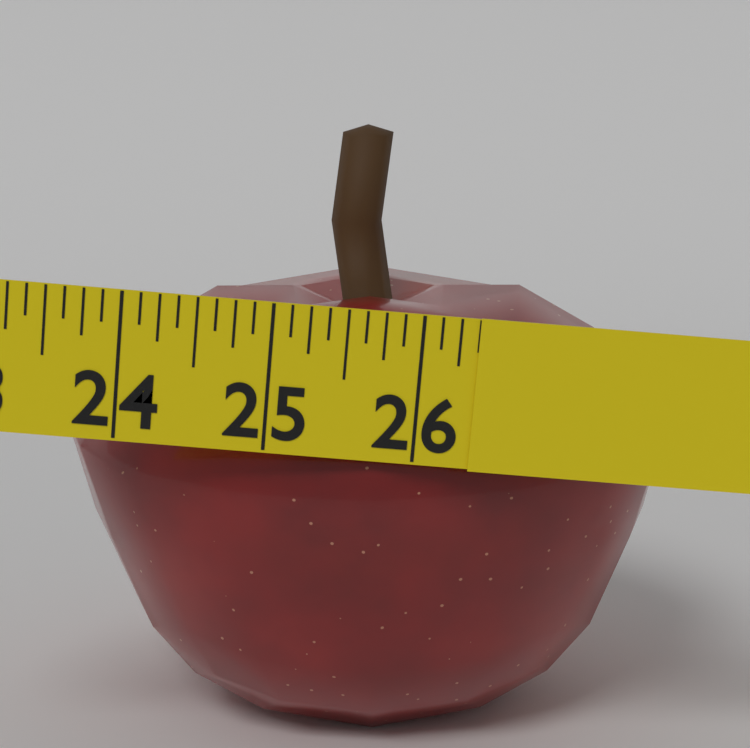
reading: 26.375 in
